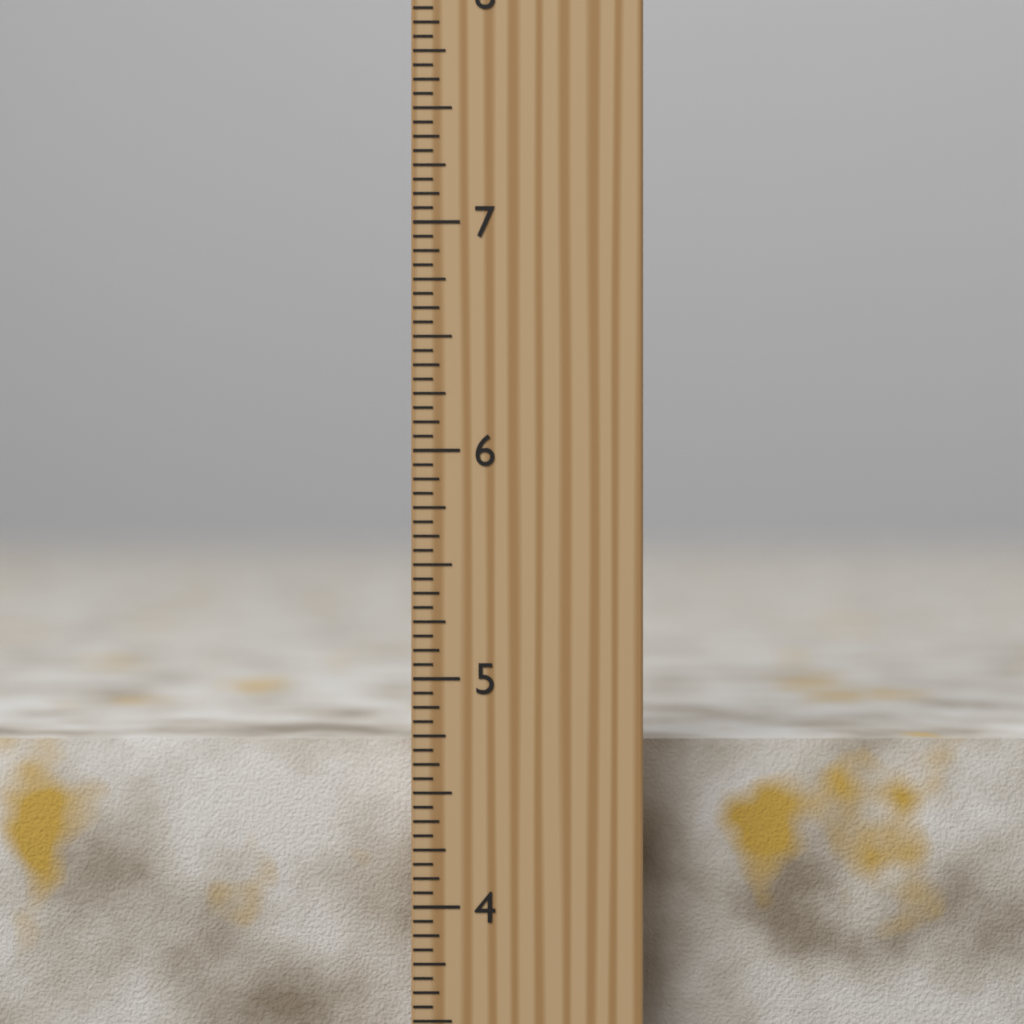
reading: 4.6875 inch
